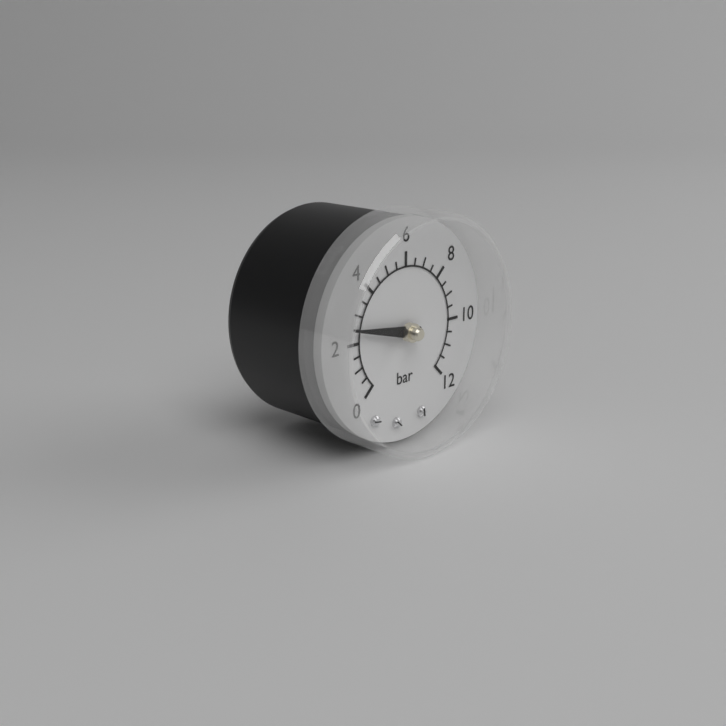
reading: 2.5 bar
